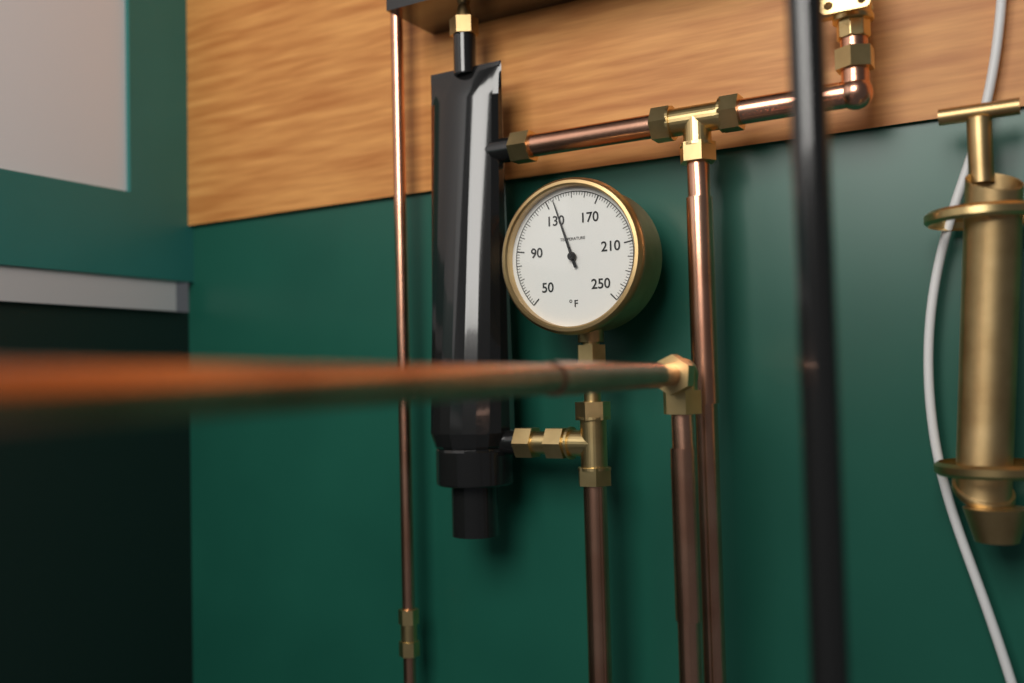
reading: 136 °F
